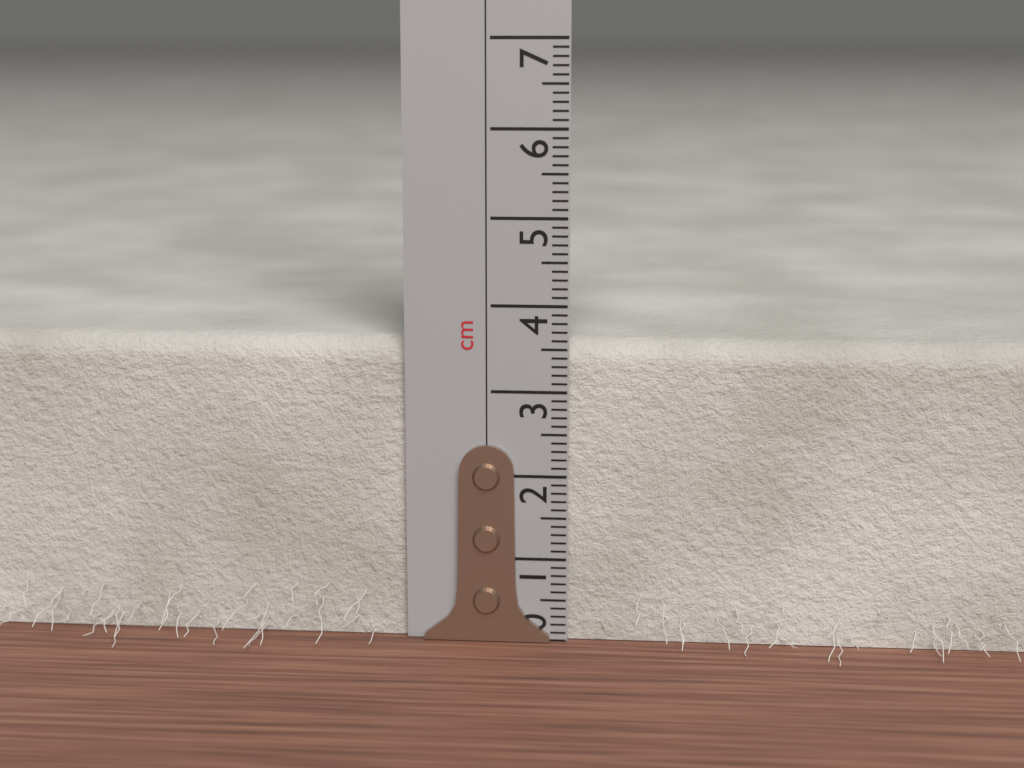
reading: 3.6 cm
